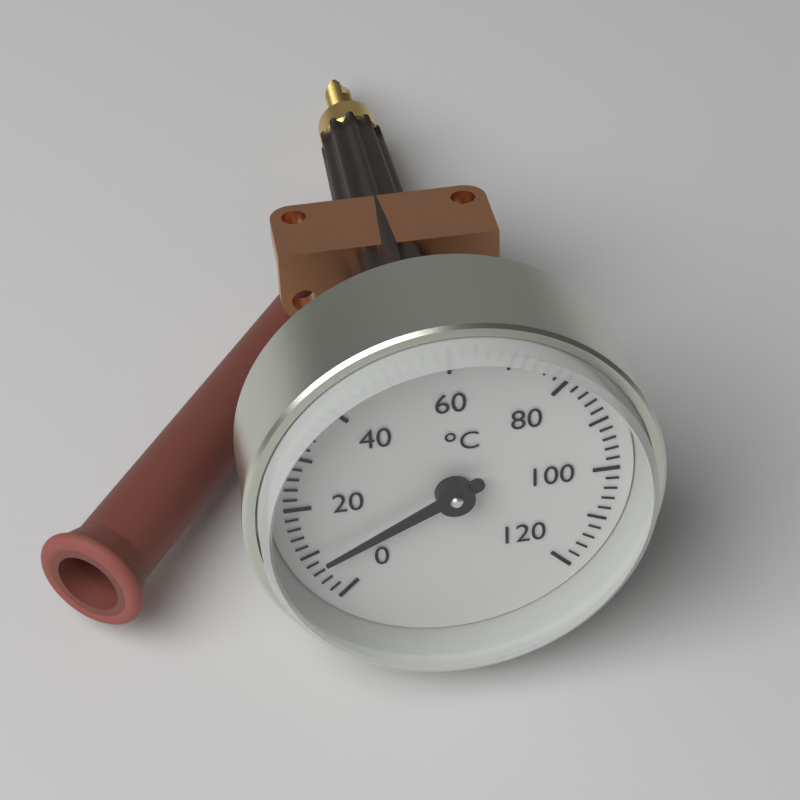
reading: 8 °C
